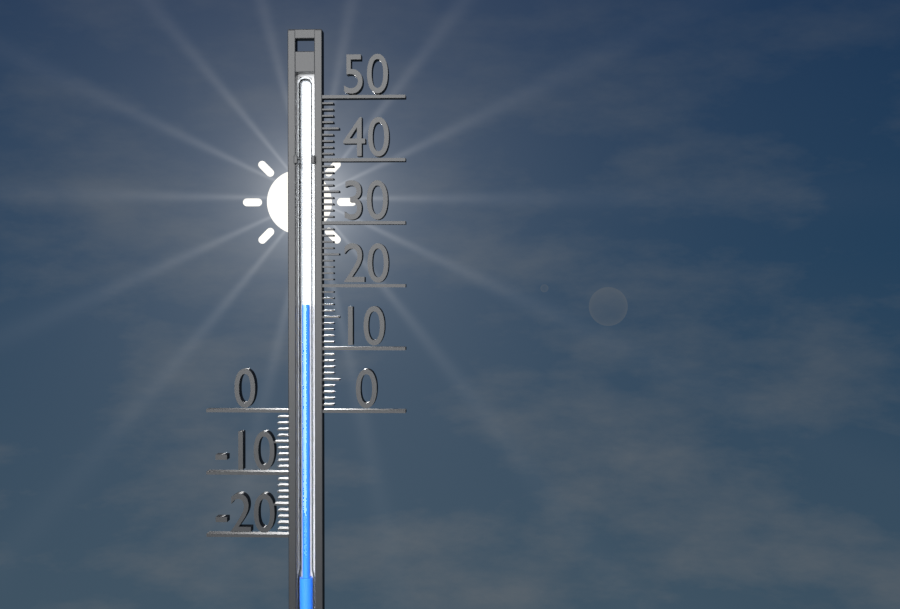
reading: 17 (no unit)
